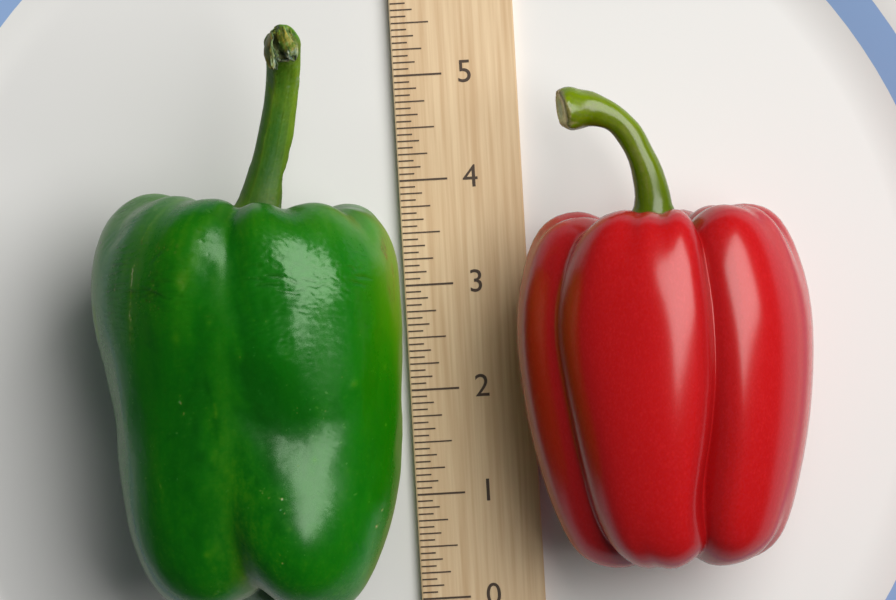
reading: 5.4375 (no unit)
